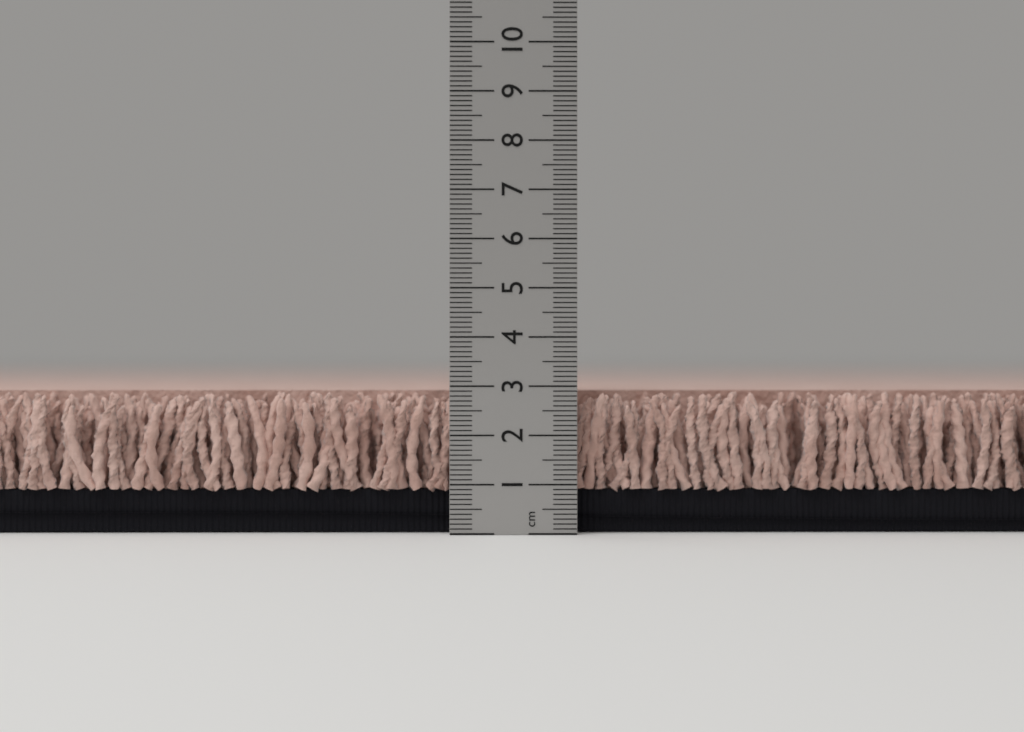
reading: 2.9 cm
